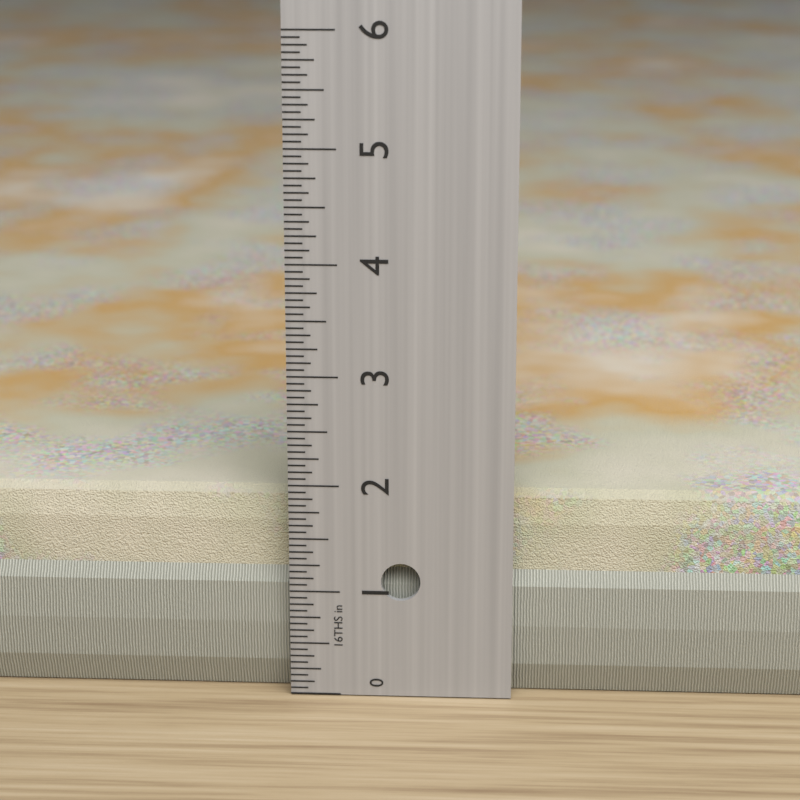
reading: 1.8750 in
